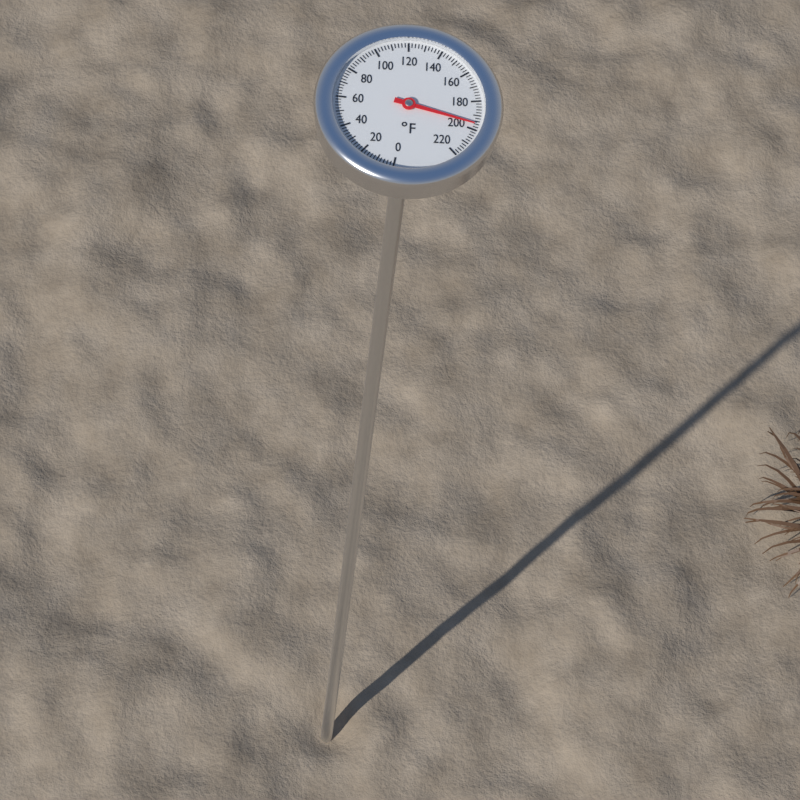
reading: 196 °F
